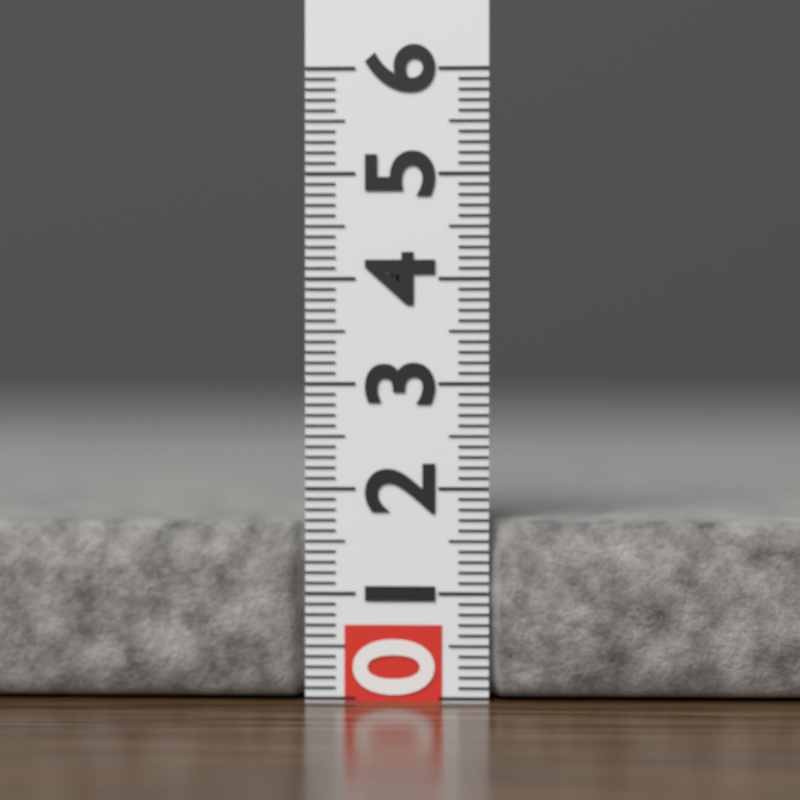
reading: 1.7 (no unit)
